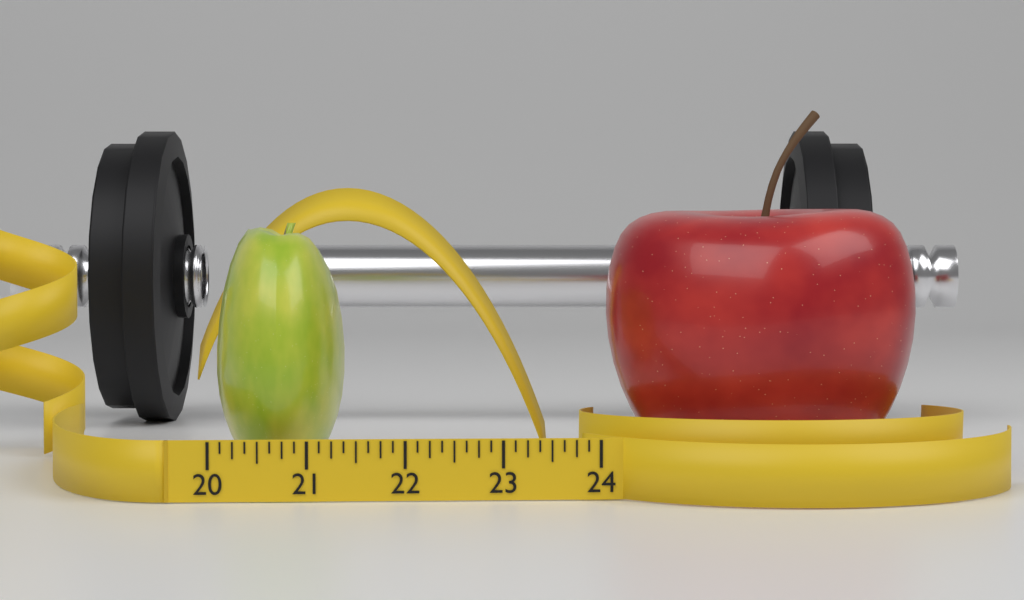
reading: 21.375 (no unit)
